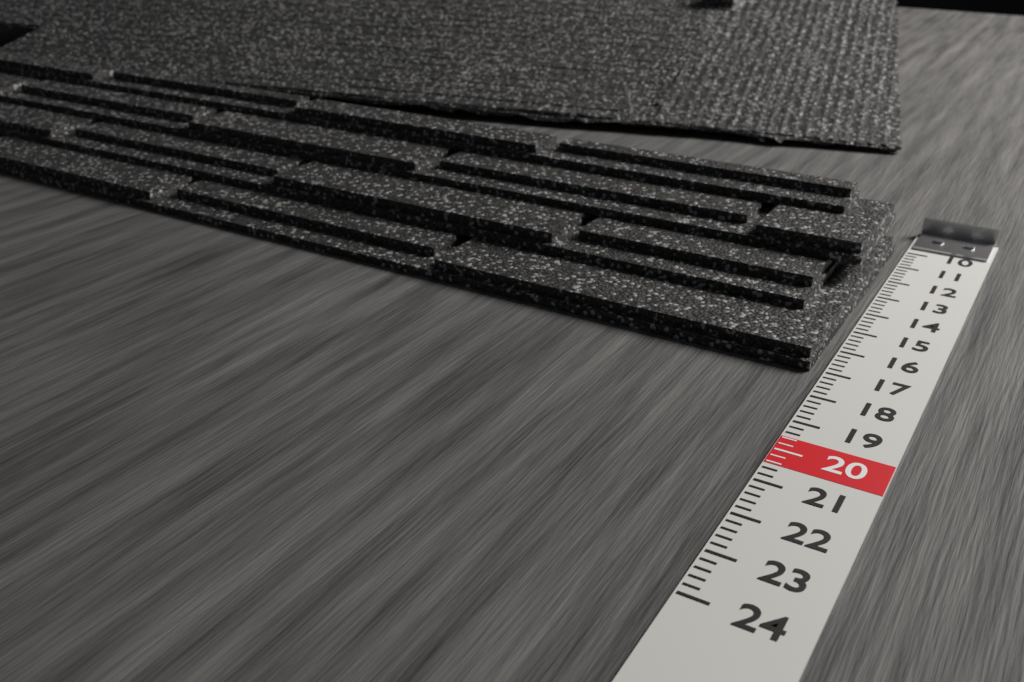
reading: 17.0 (no unit)
